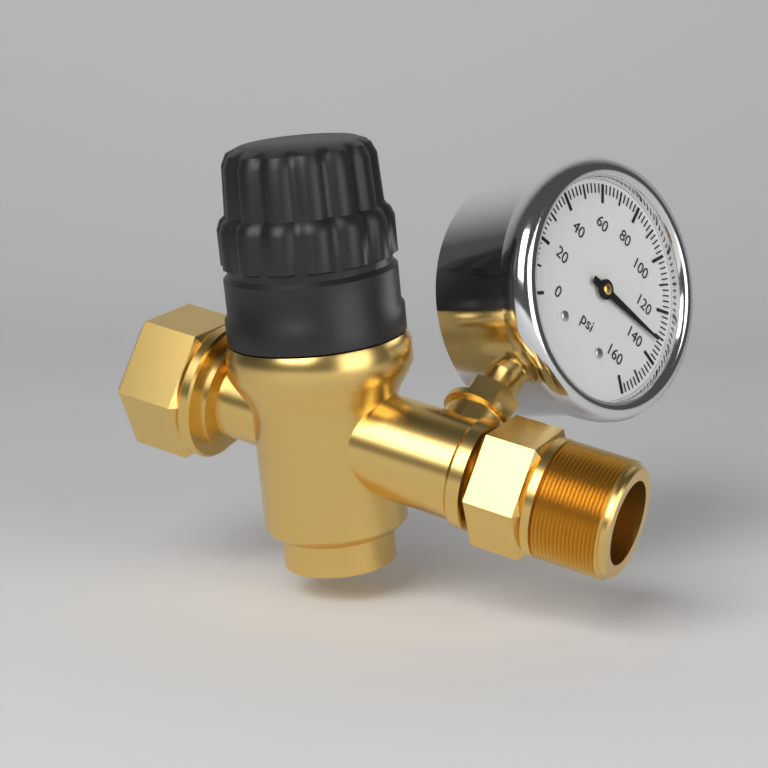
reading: 132 psi
